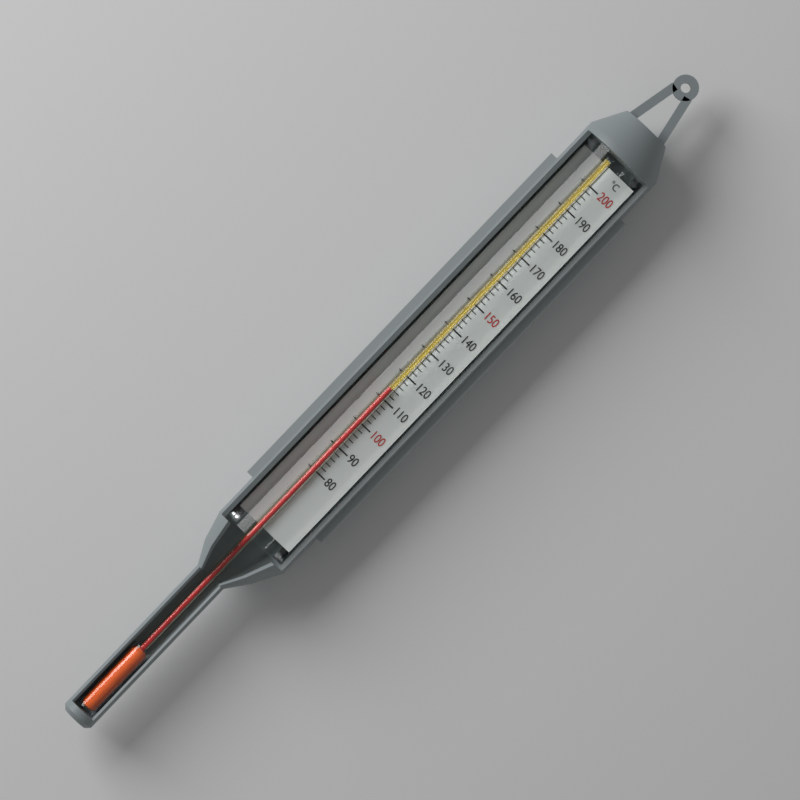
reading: 114 °C
